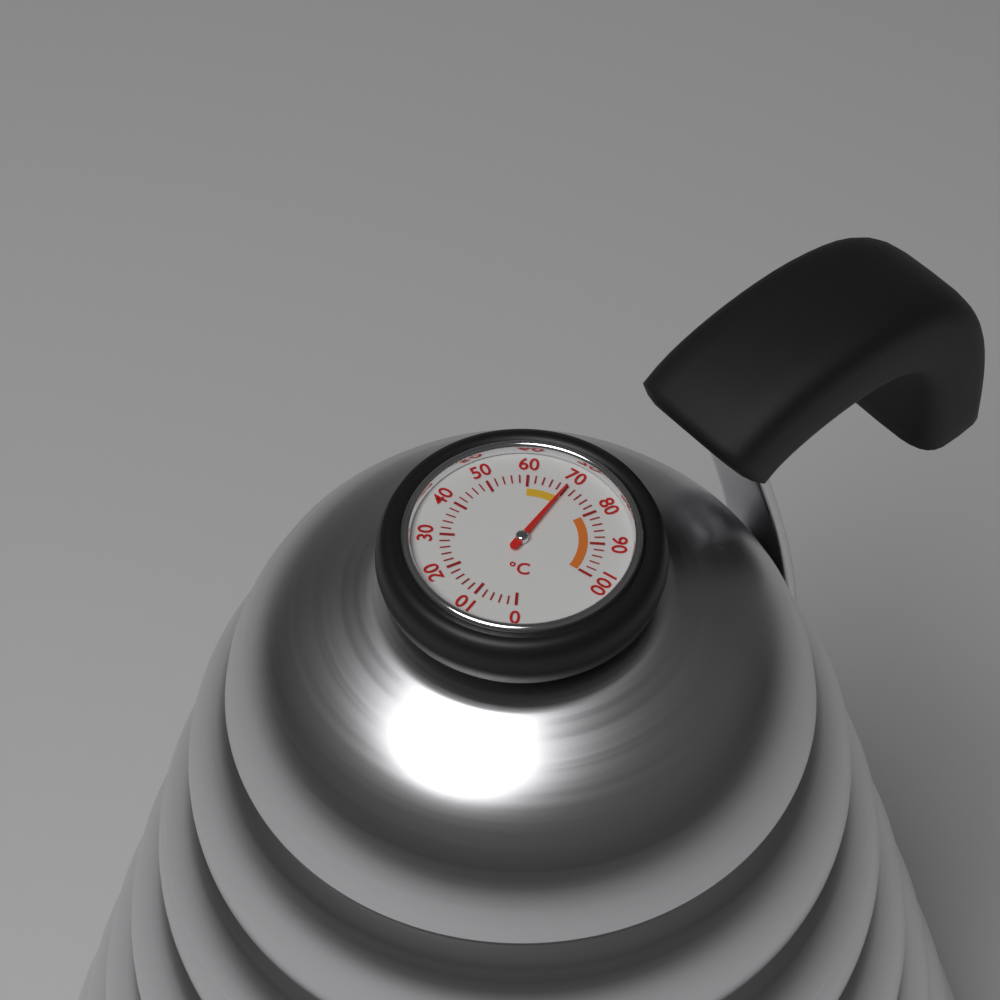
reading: 70 °C
